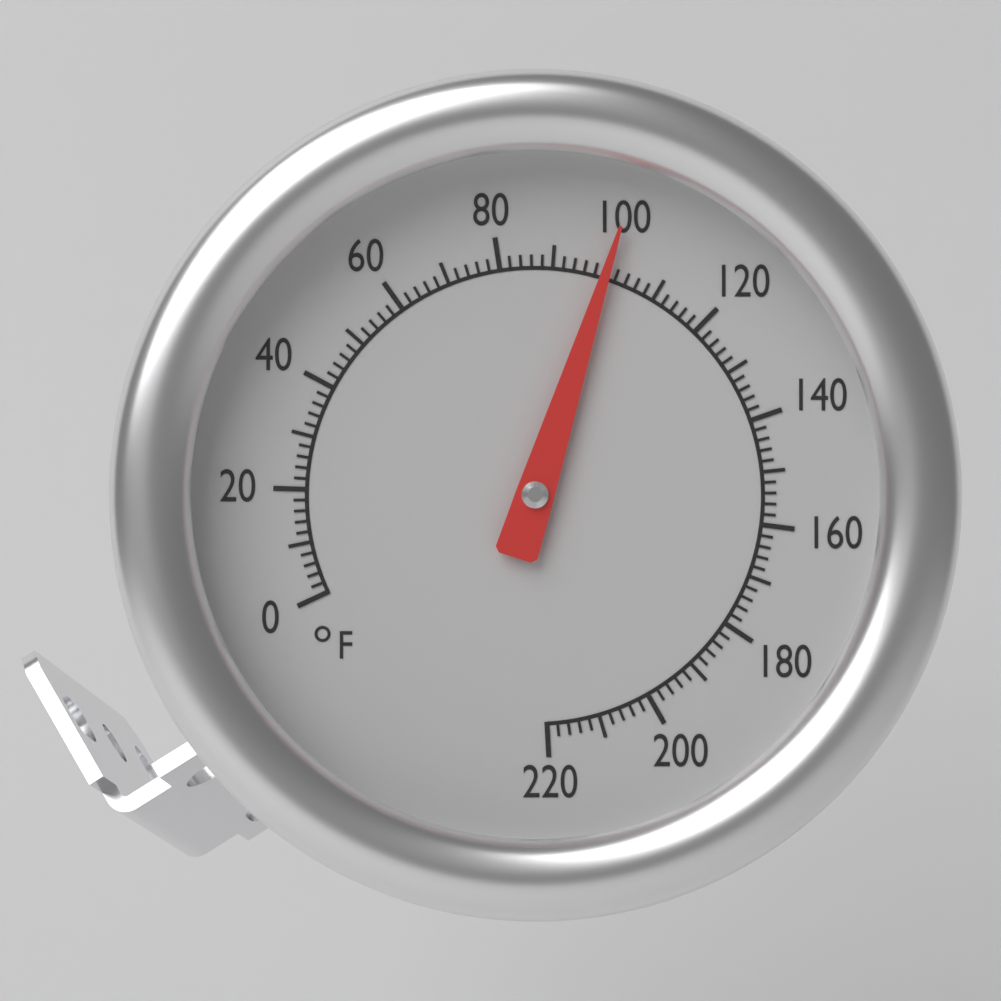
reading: 100 °F
